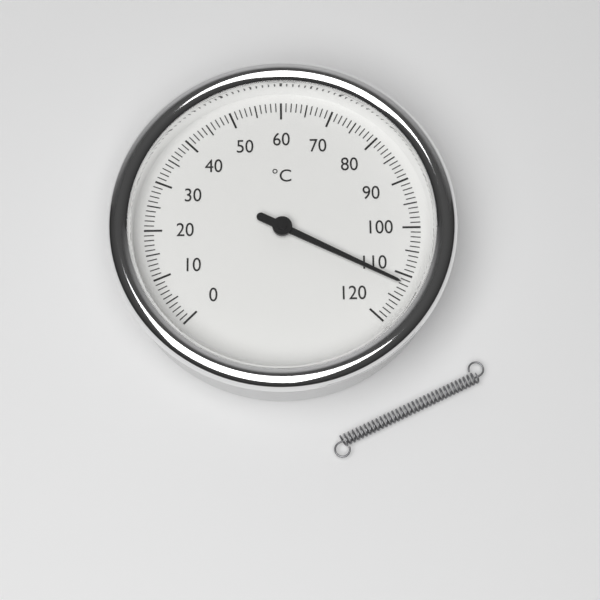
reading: 112 °C
